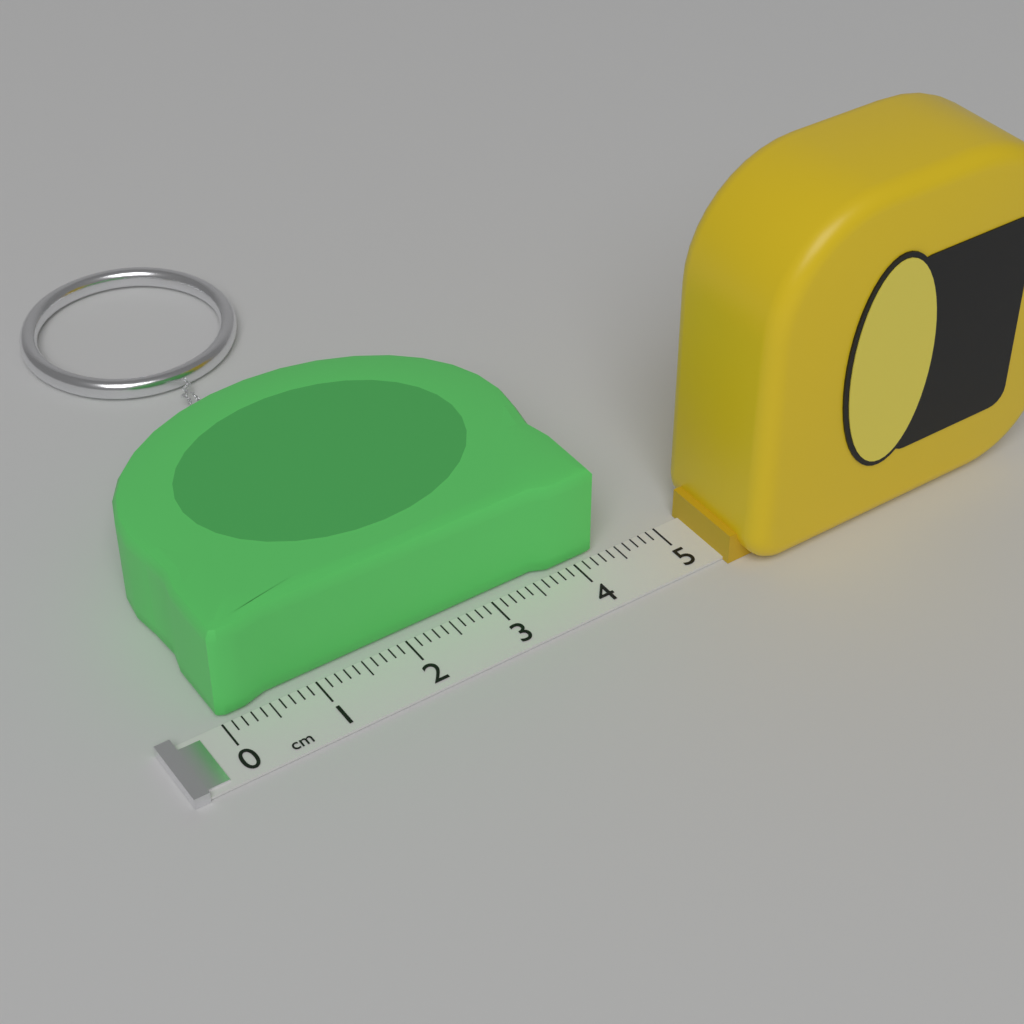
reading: 4.3 cm
